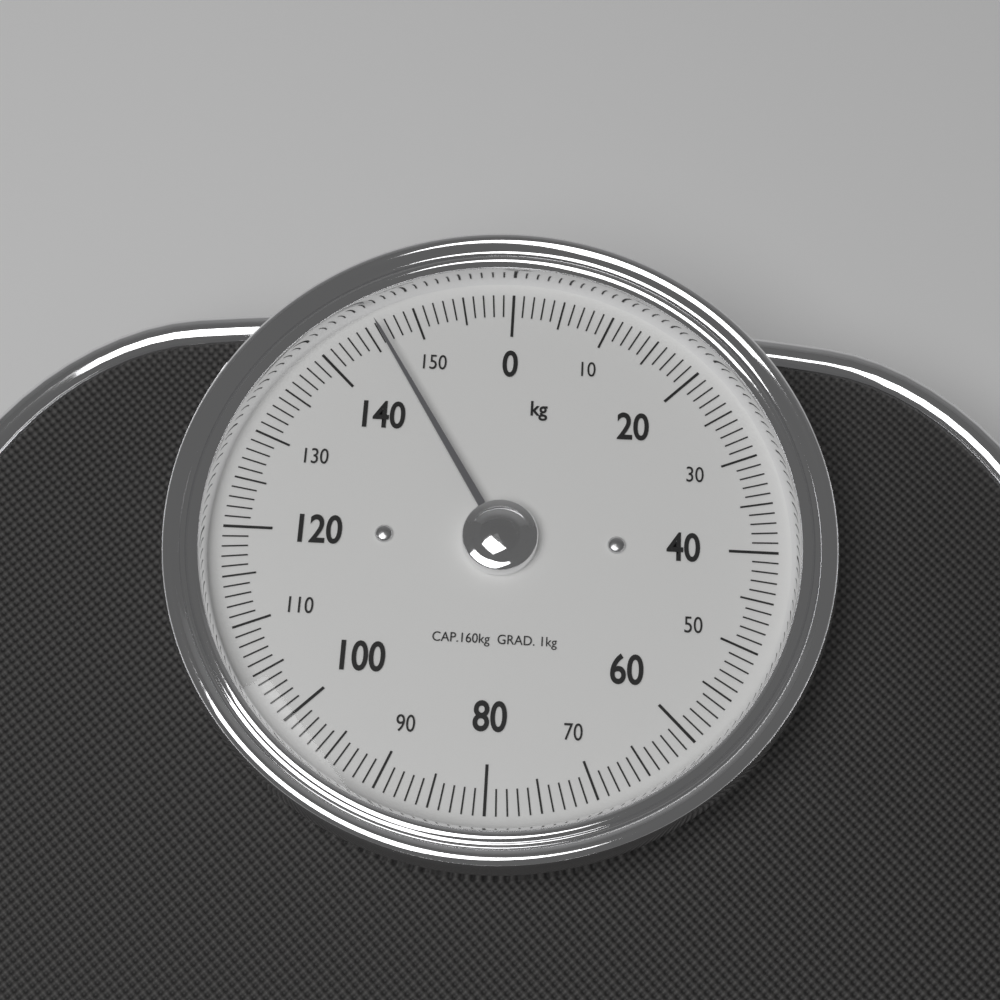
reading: 146 kg
